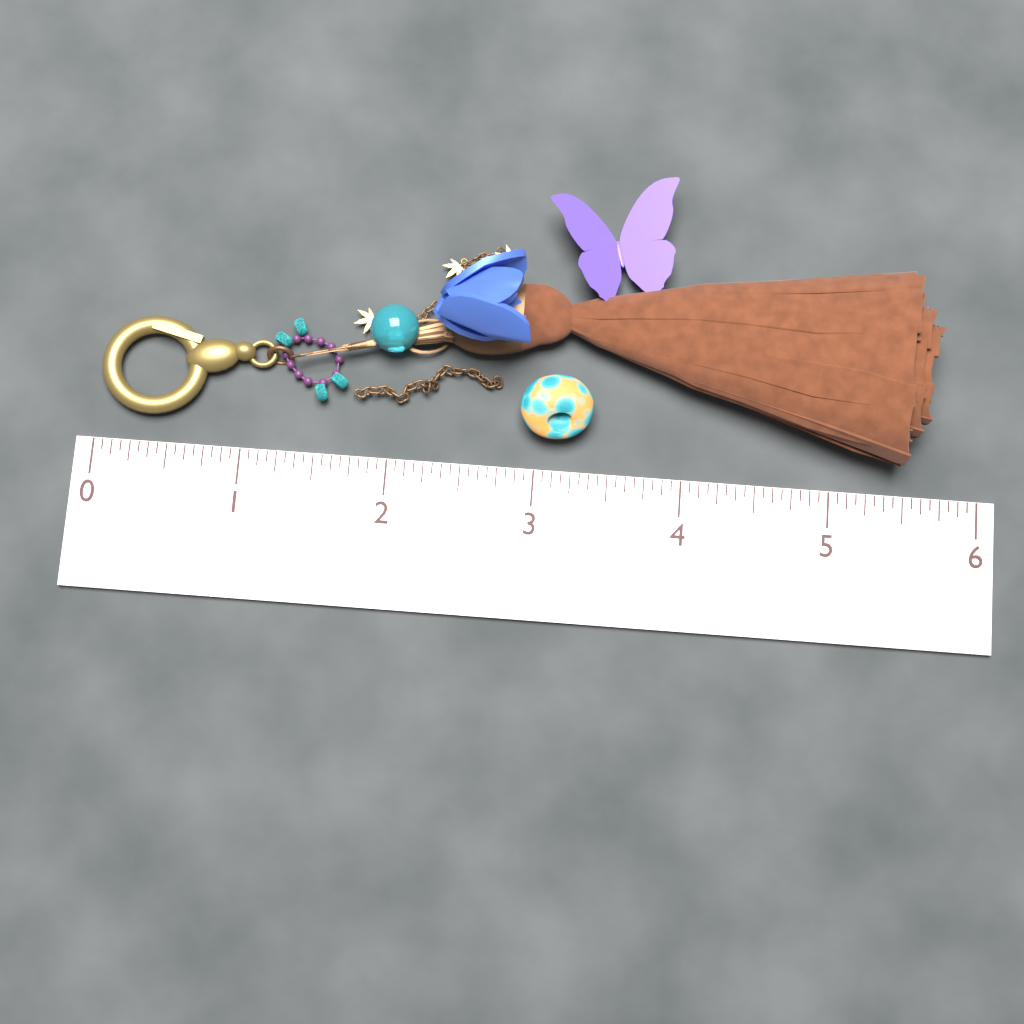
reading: 5.6875 (no unit)
